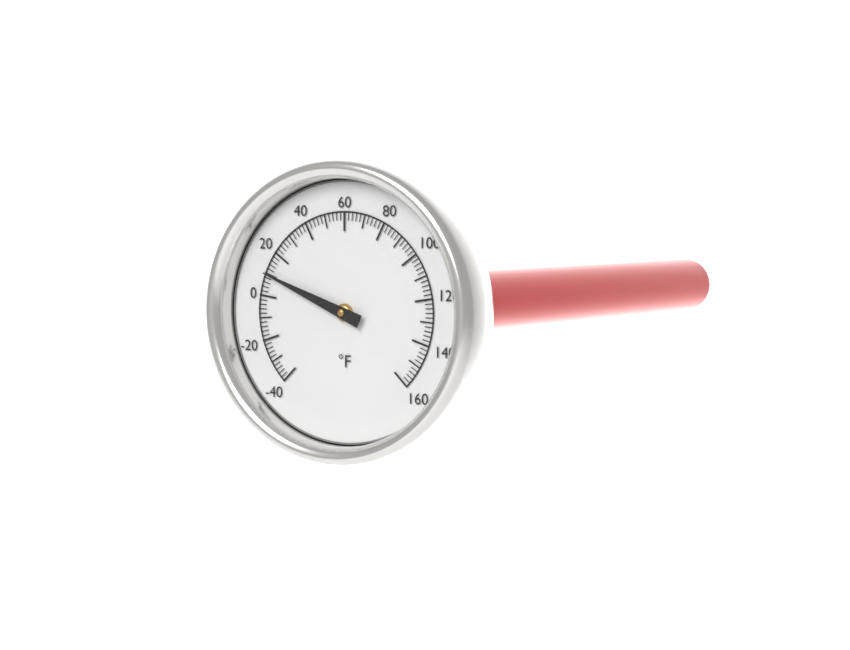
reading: 10 °F
